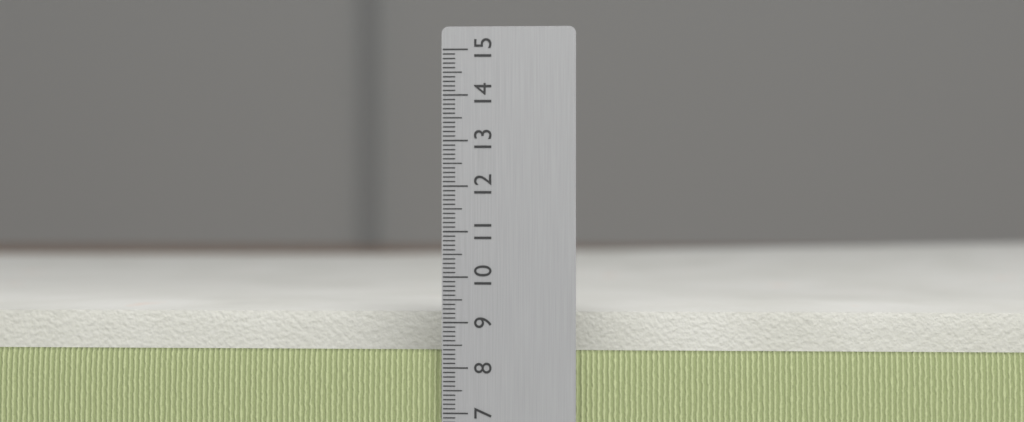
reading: 9.0 (no unit)
